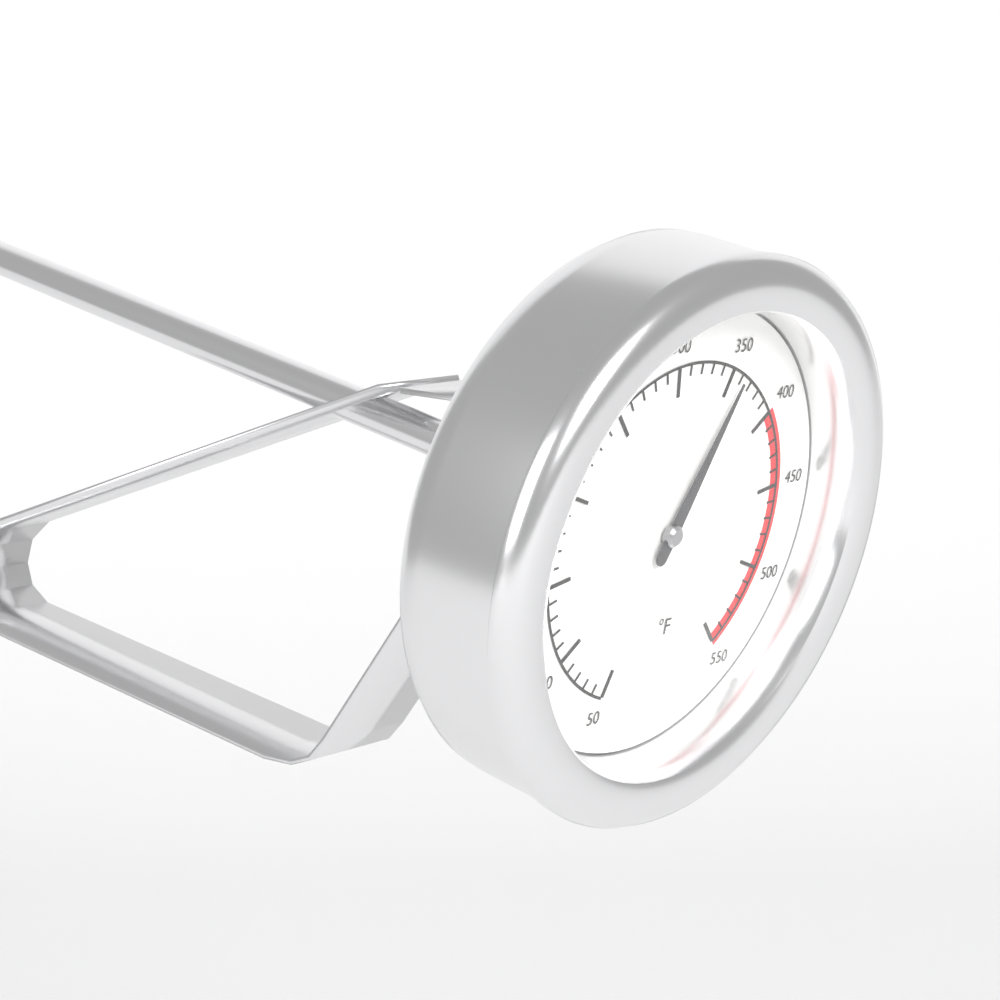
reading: 360 °F
